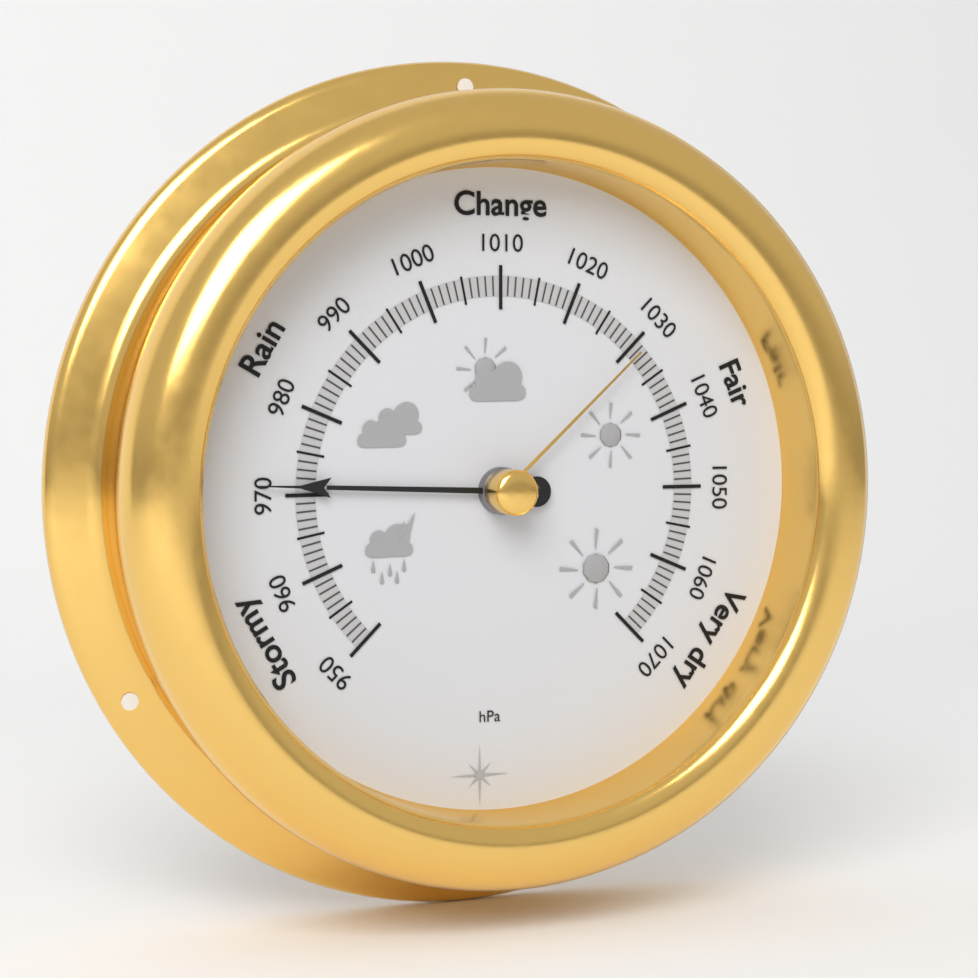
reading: 971 hPa
